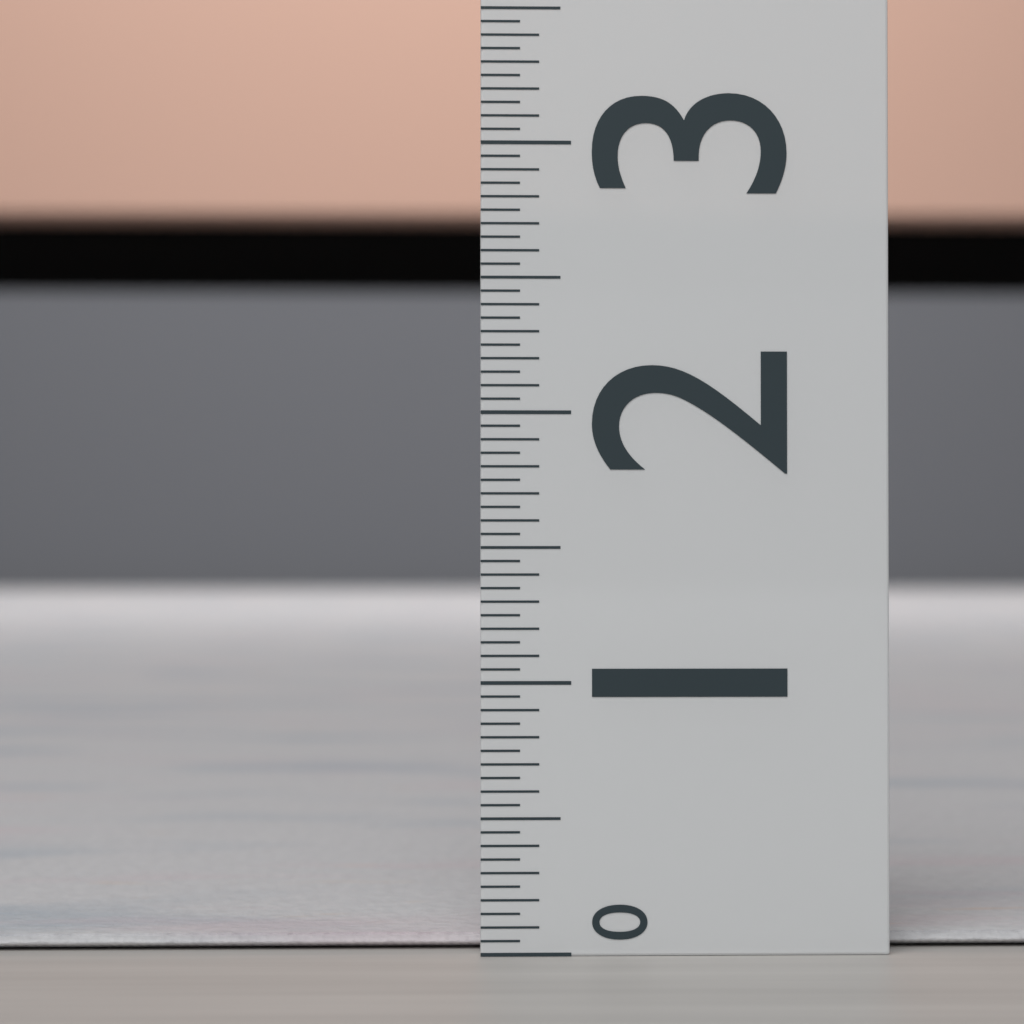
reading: 0.05 (no unit)
